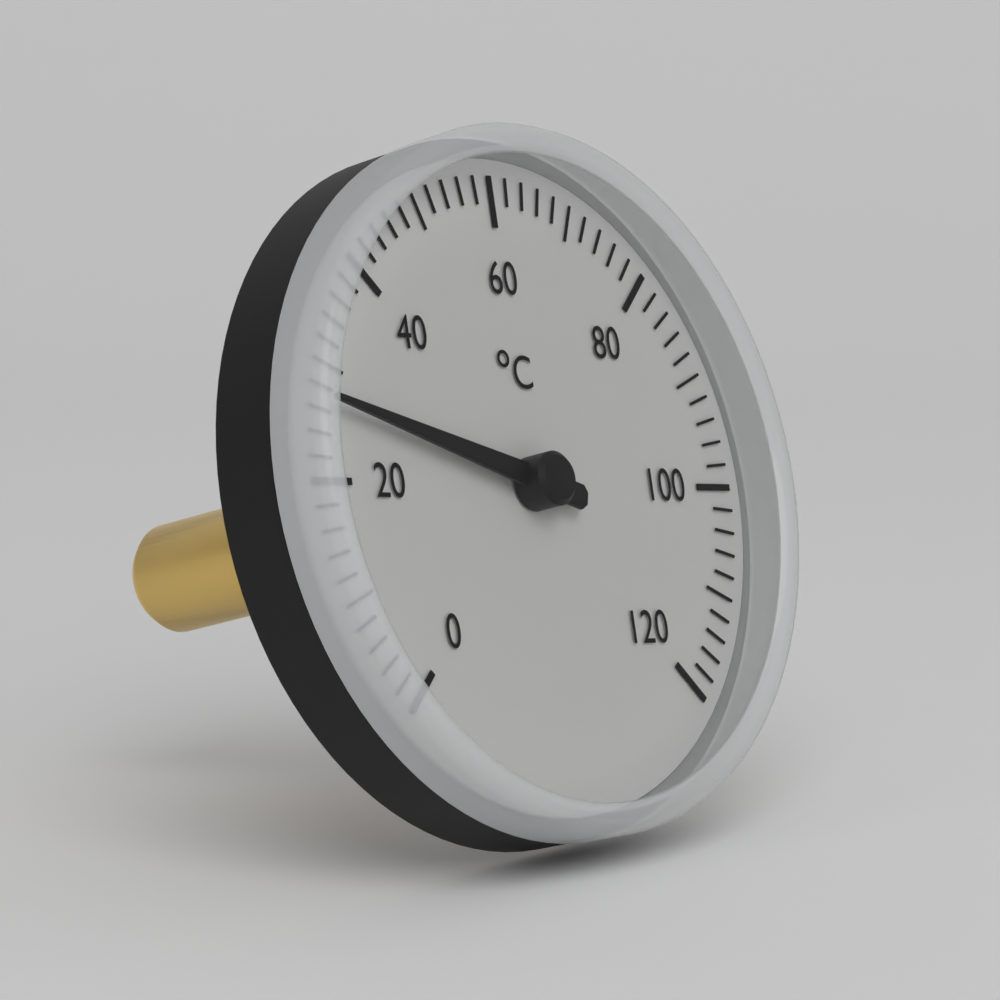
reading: 27 °C
